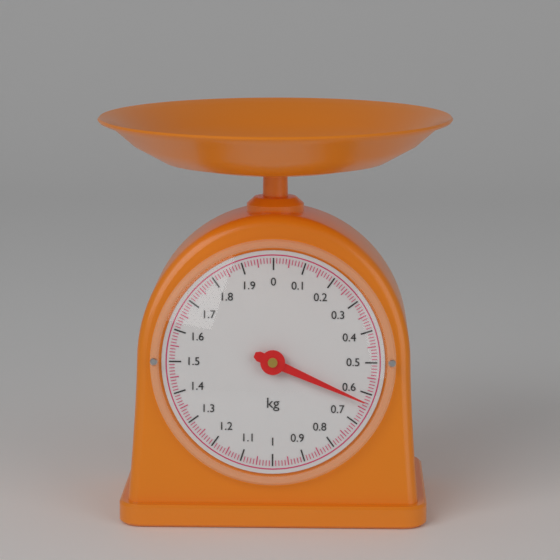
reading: 0.63 kg
